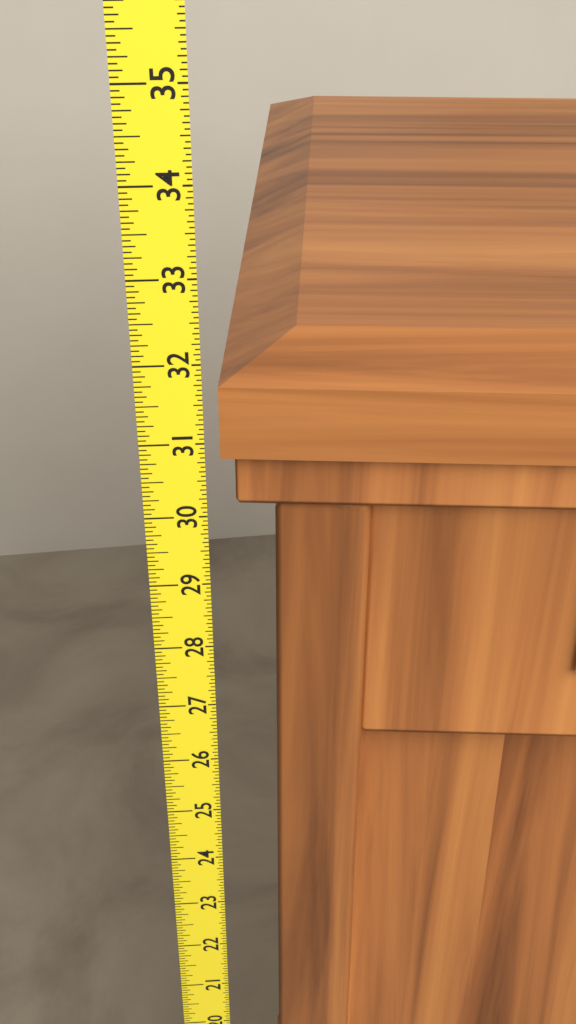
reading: 31.9375 (no unit)
